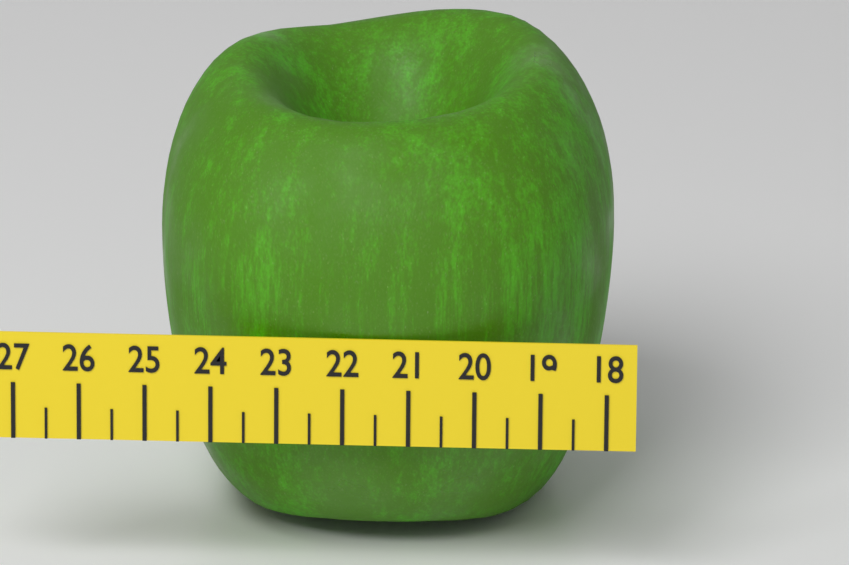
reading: 25.0 (no unit)
